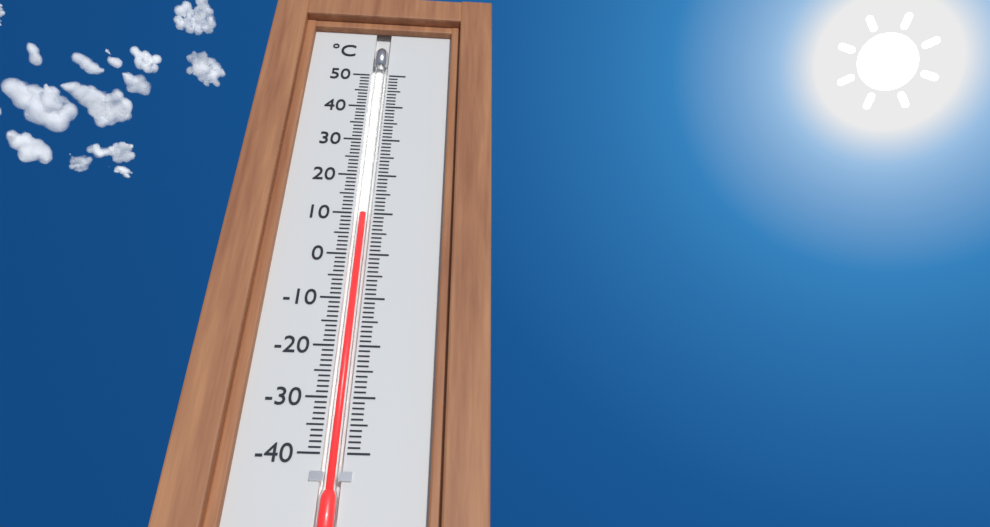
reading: 10 °C
